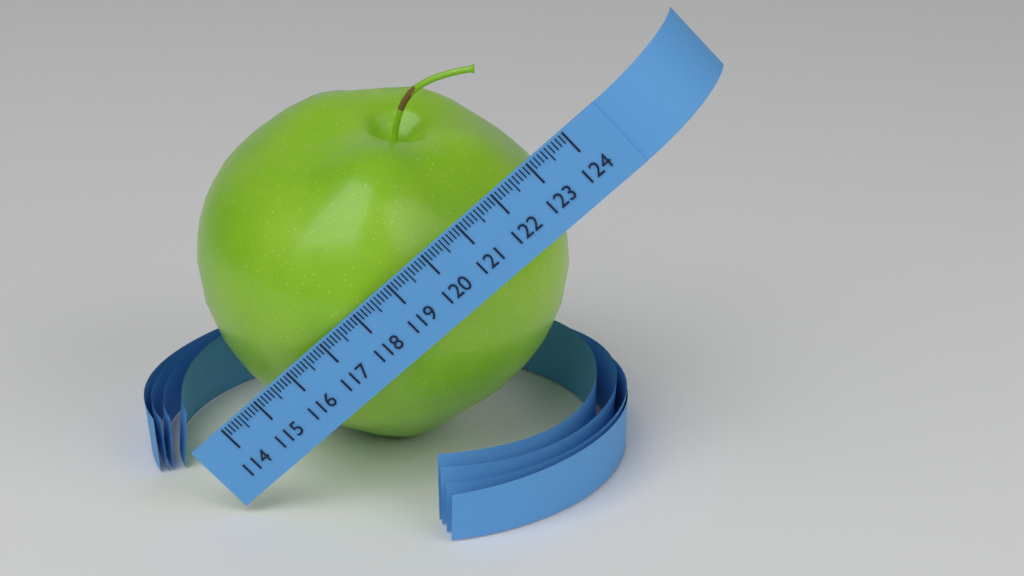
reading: 122.9 (no unit)
